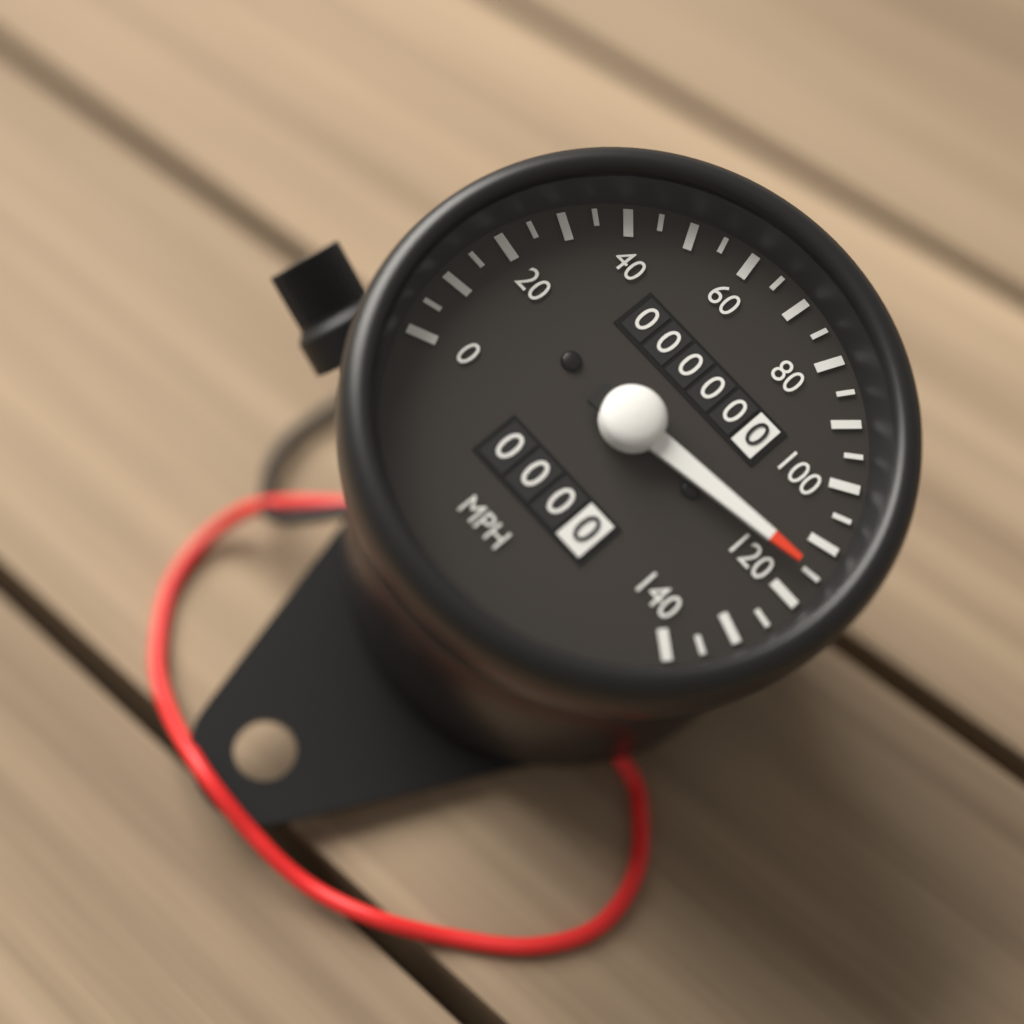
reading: 115 mph
